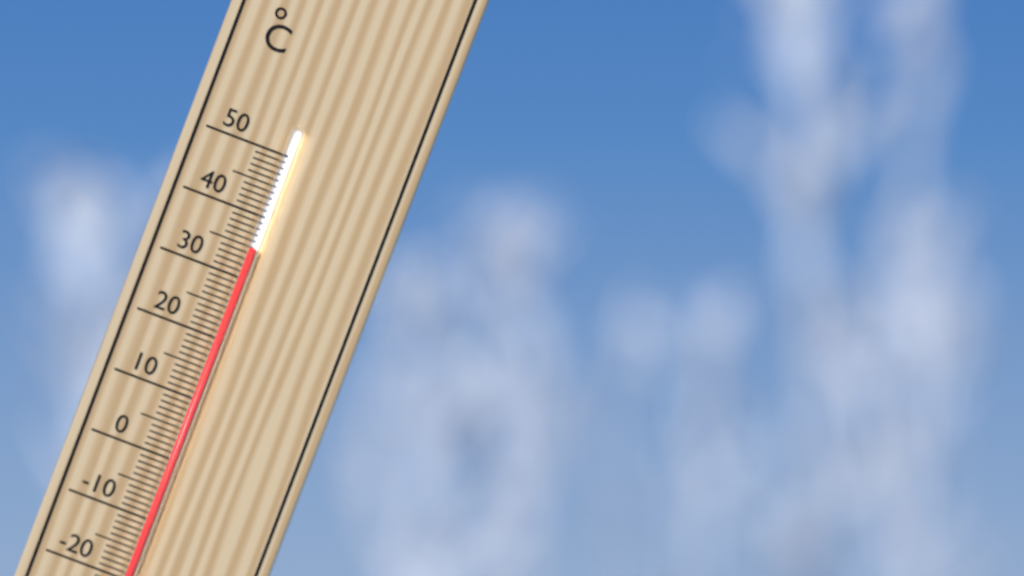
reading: 35 °C
